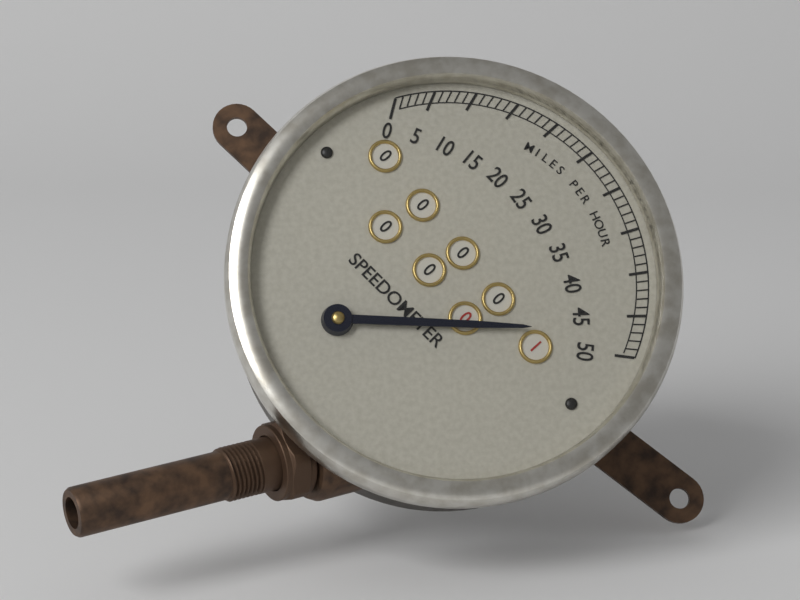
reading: 47 mph
